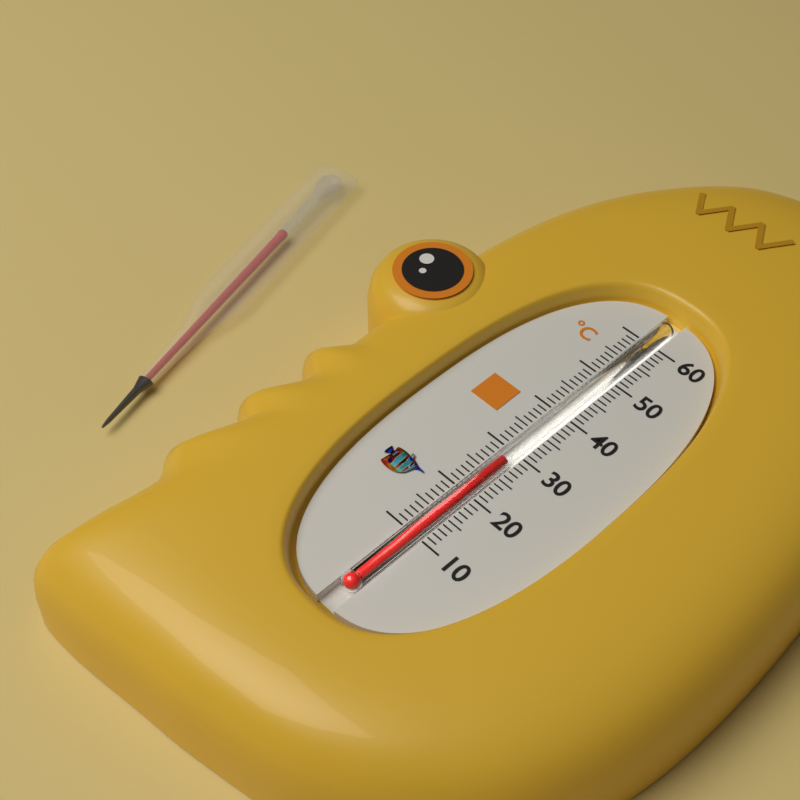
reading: 28 °C
